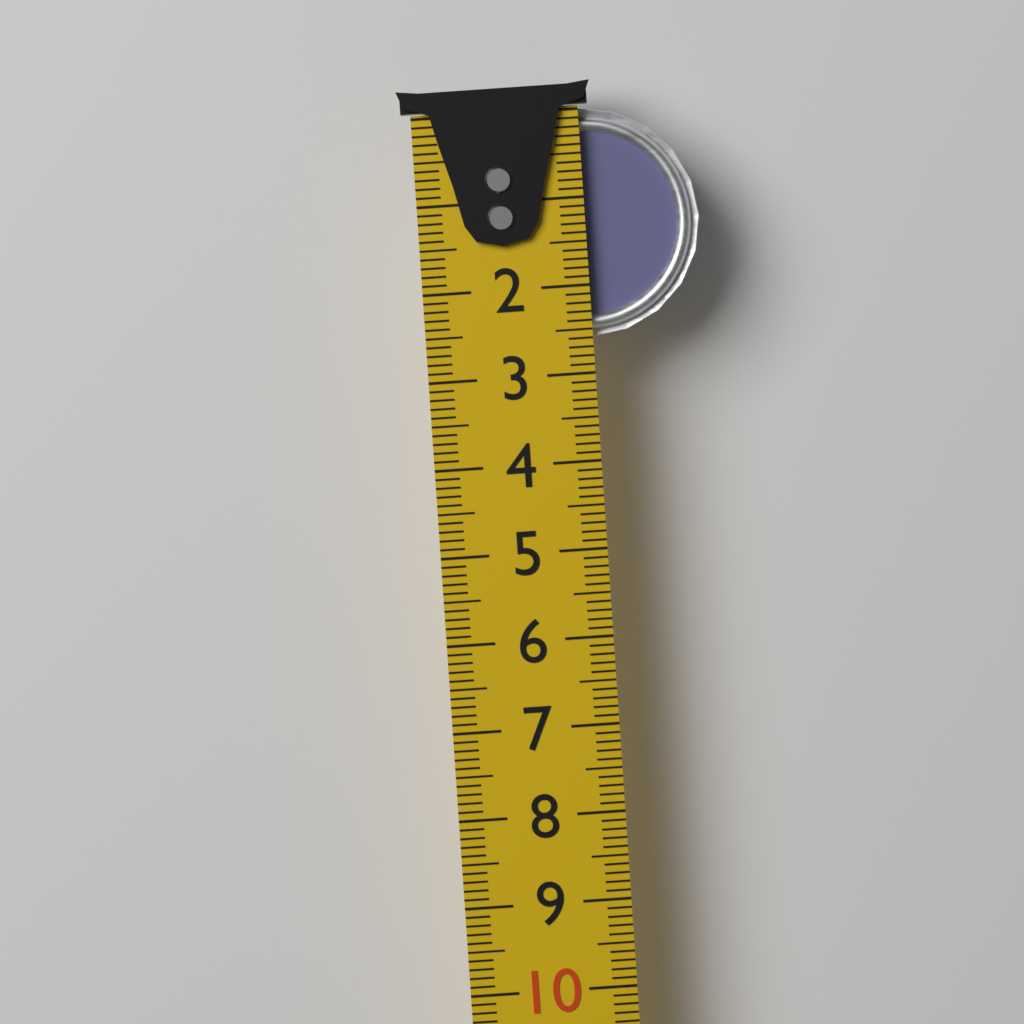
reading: 2.6 cm
